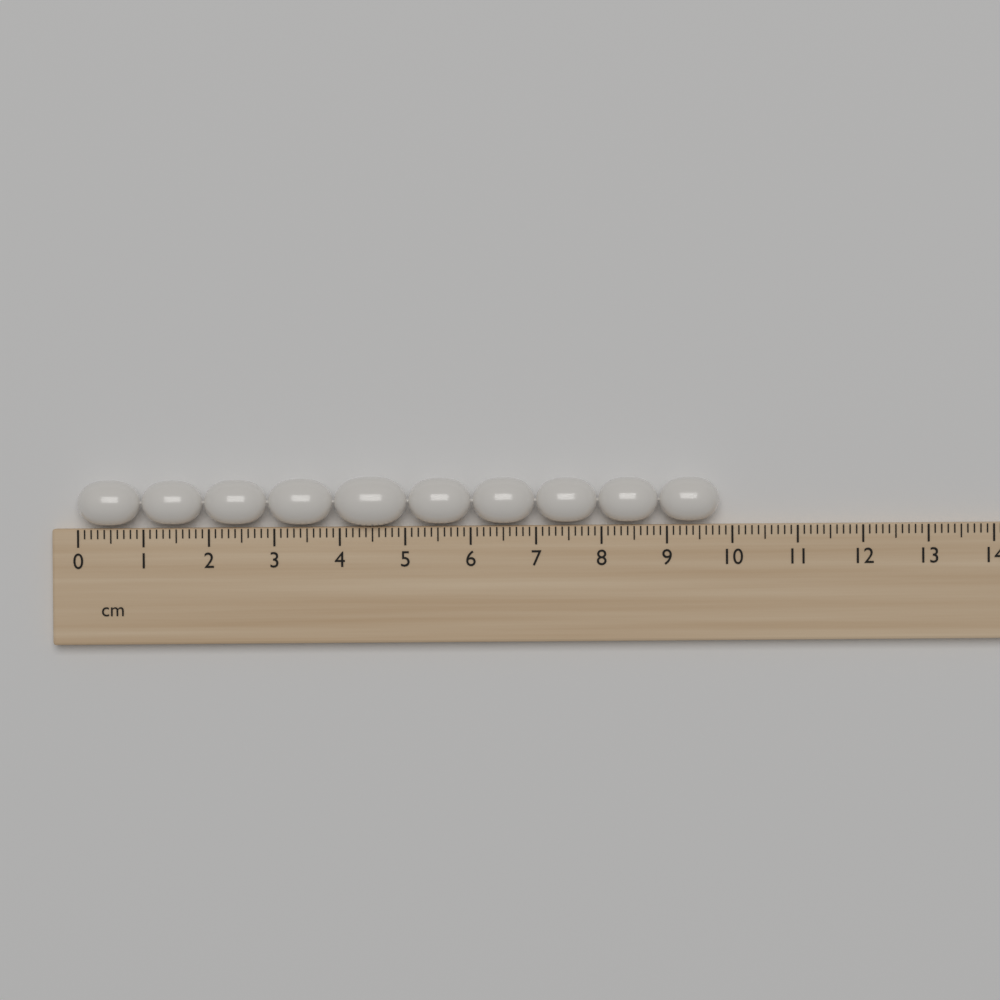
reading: 9.8 cm
